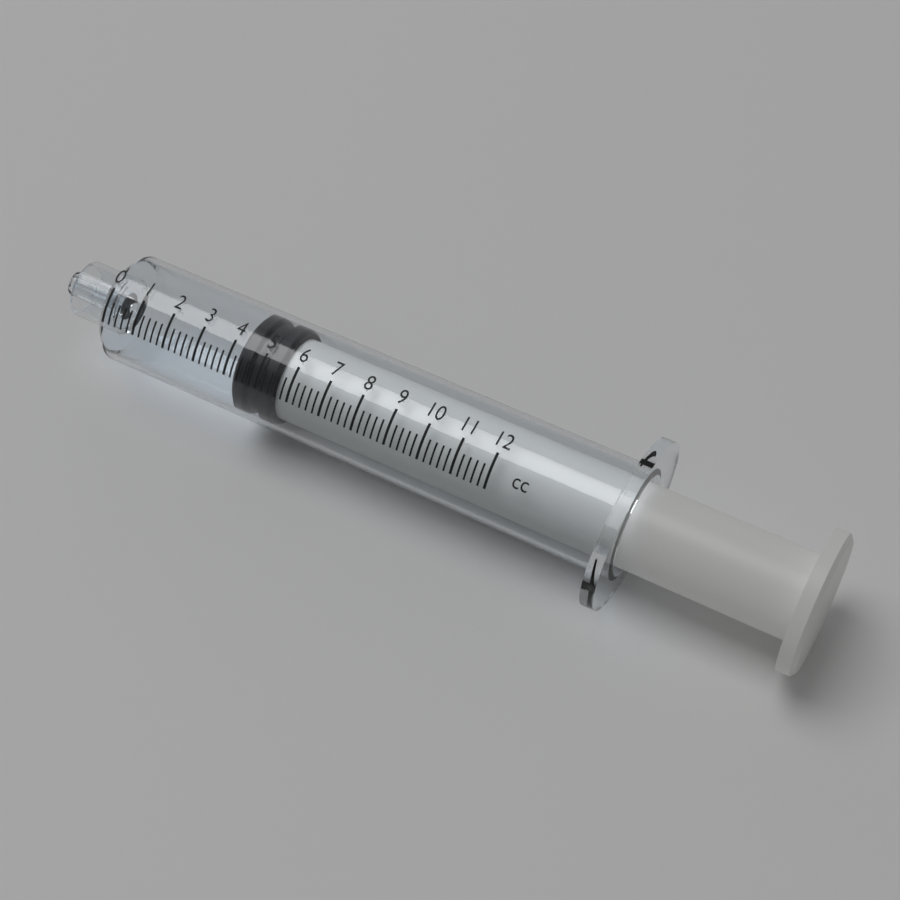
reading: 4.2 cc
